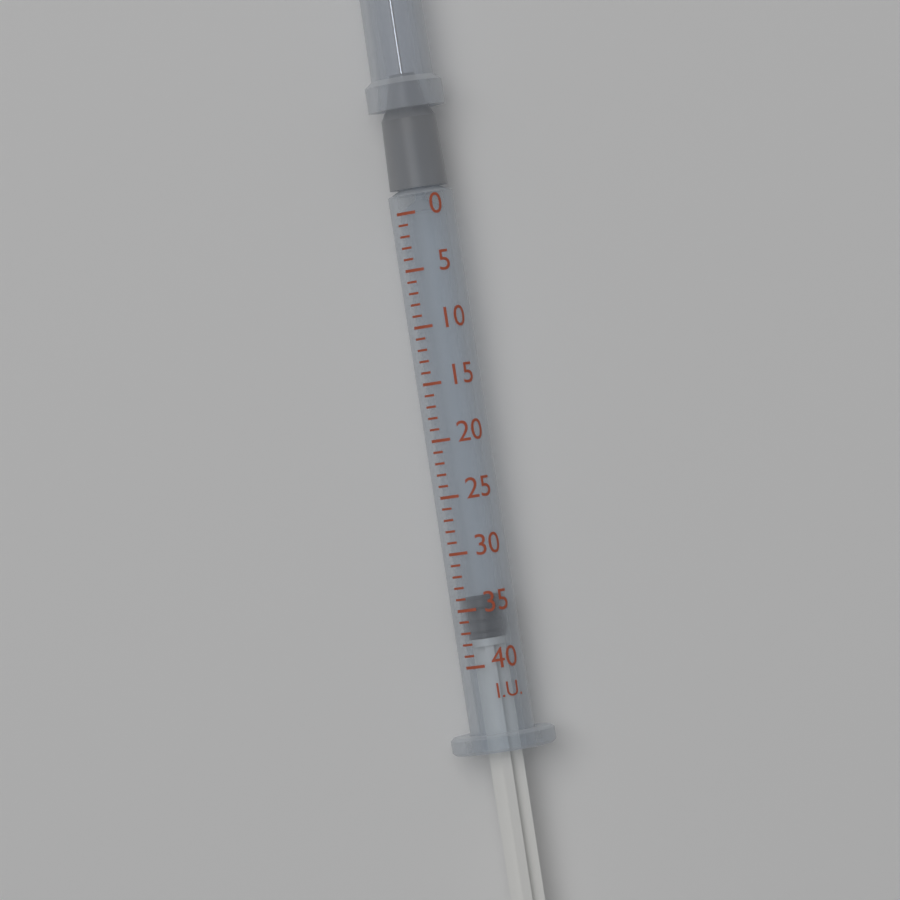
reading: 34 I.U.
